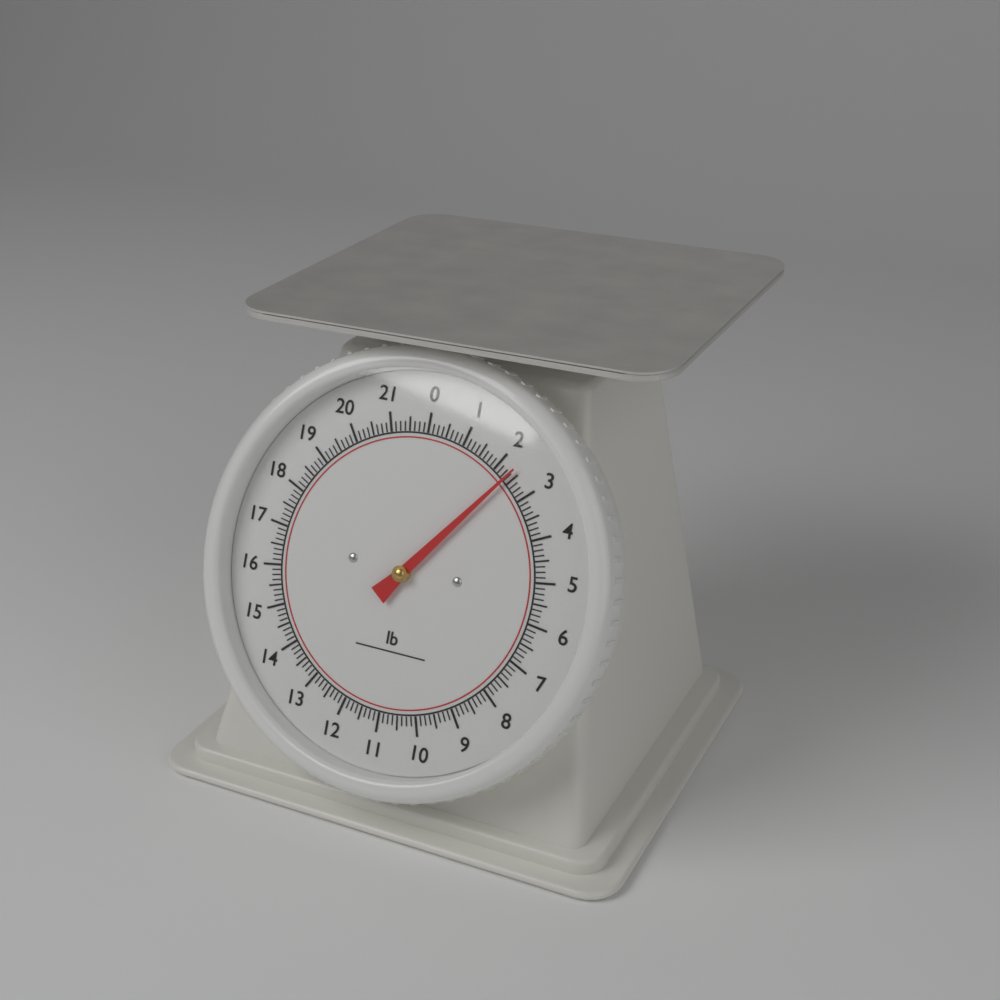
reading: 2.375 lb
